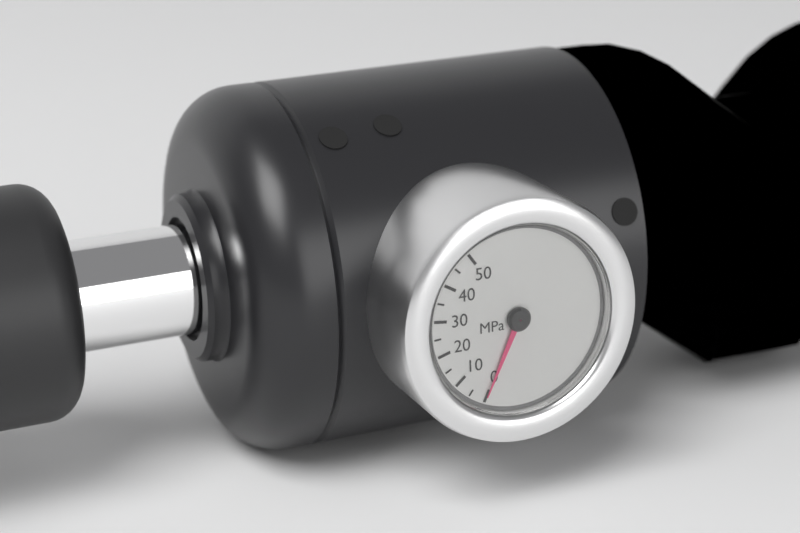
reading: 0 MPa
